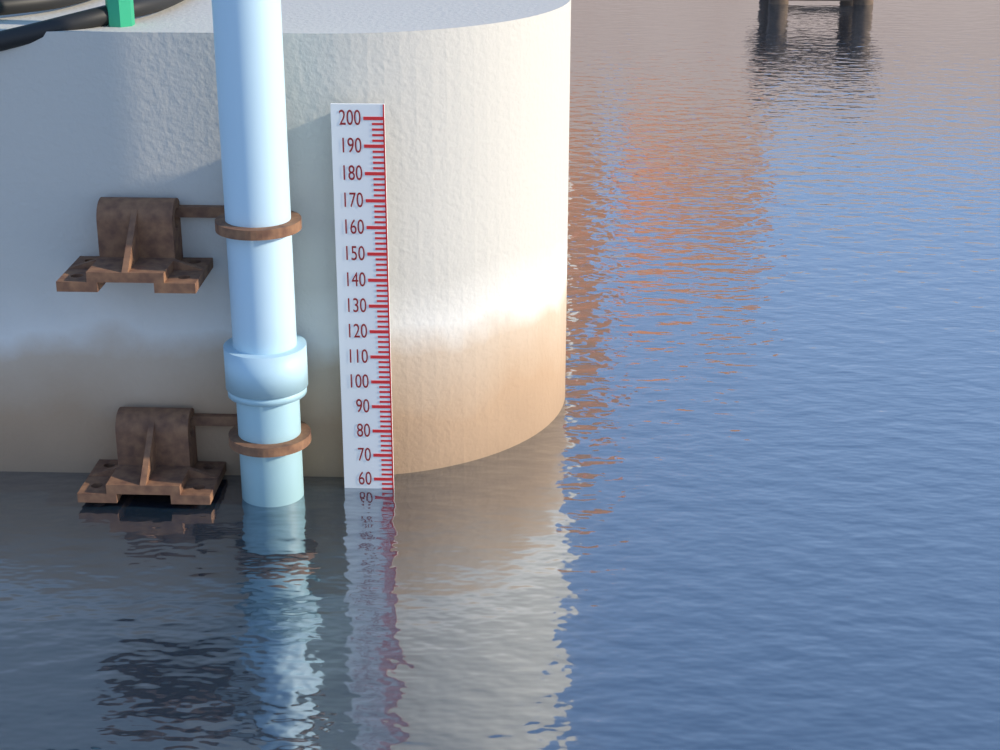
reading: 56 (no unit)
